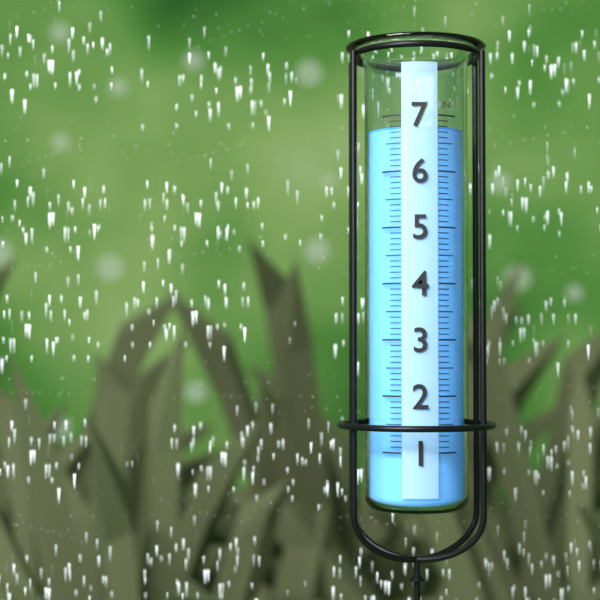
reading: 6.8 in
